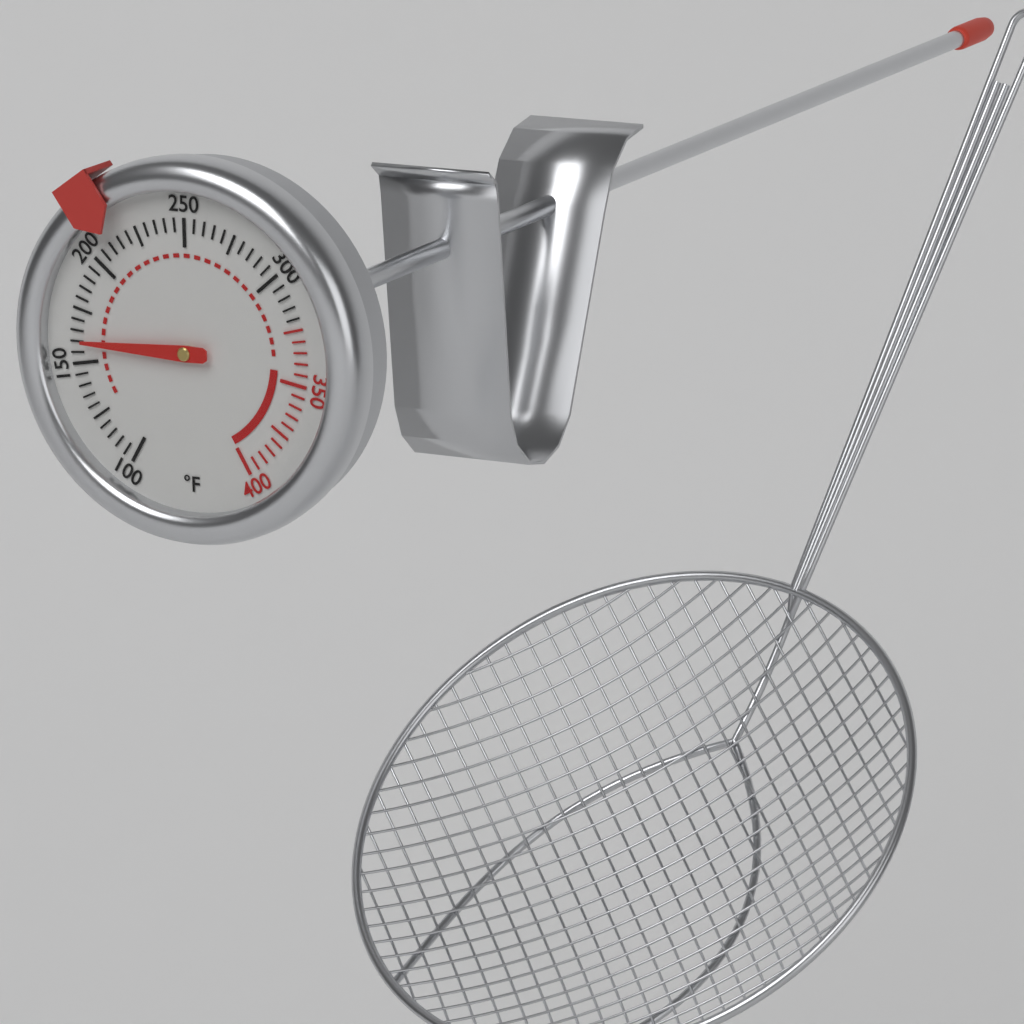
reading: 160 °F
